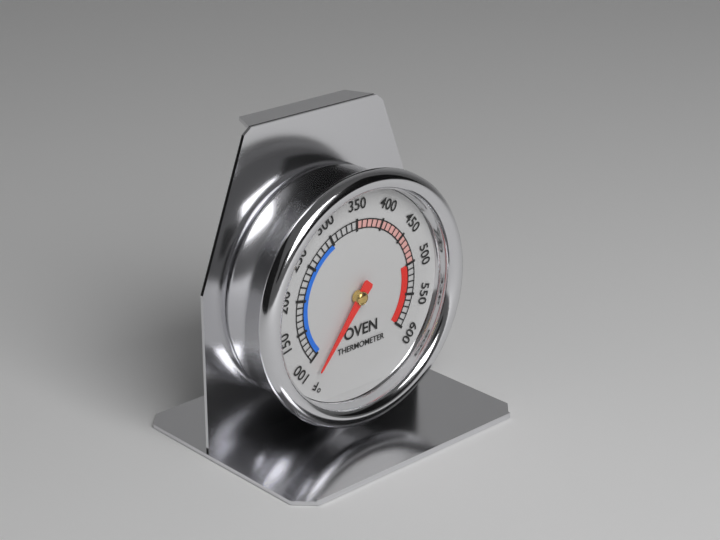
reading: 80 °F
